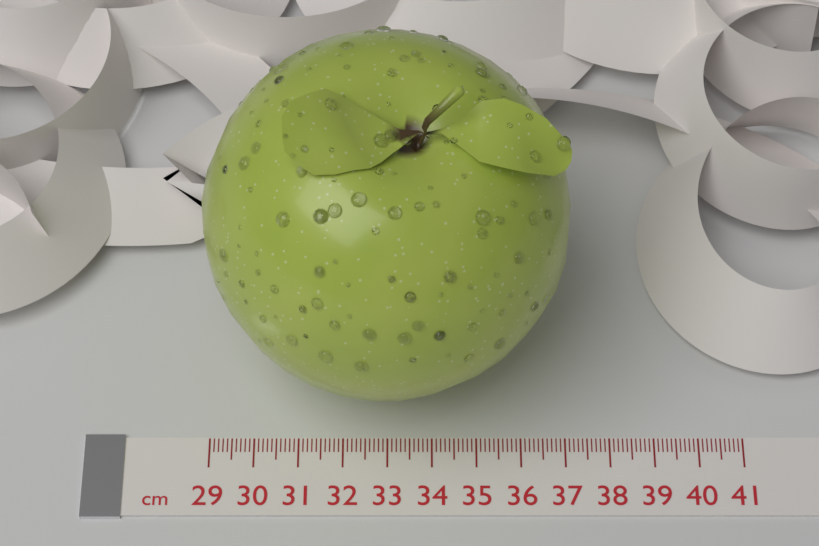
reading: 37.0 cm
